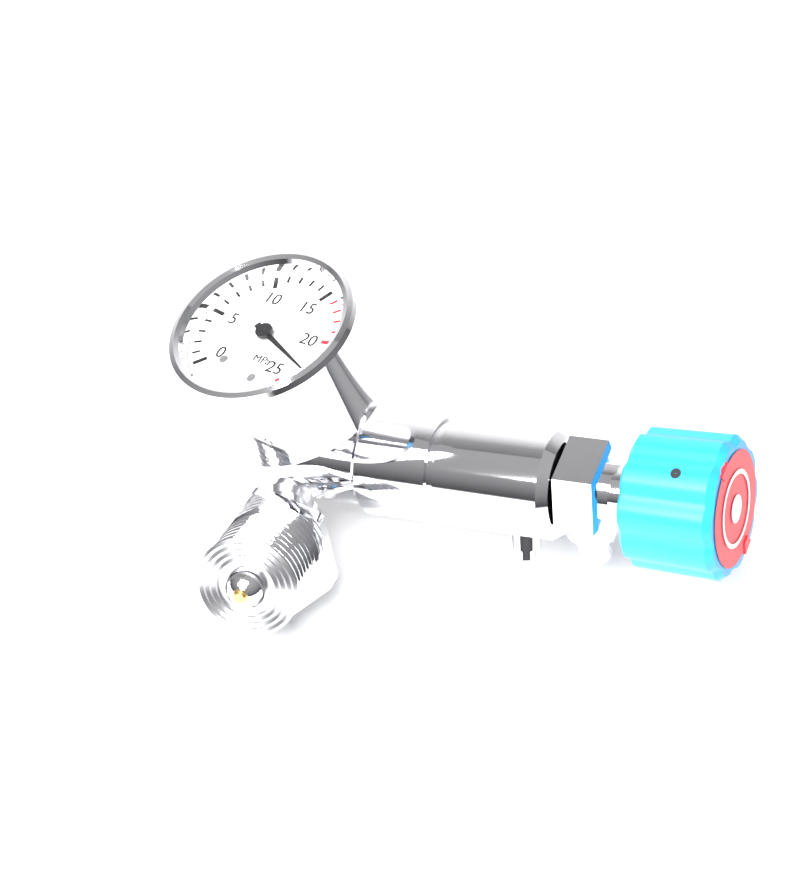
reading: 23 MPa
